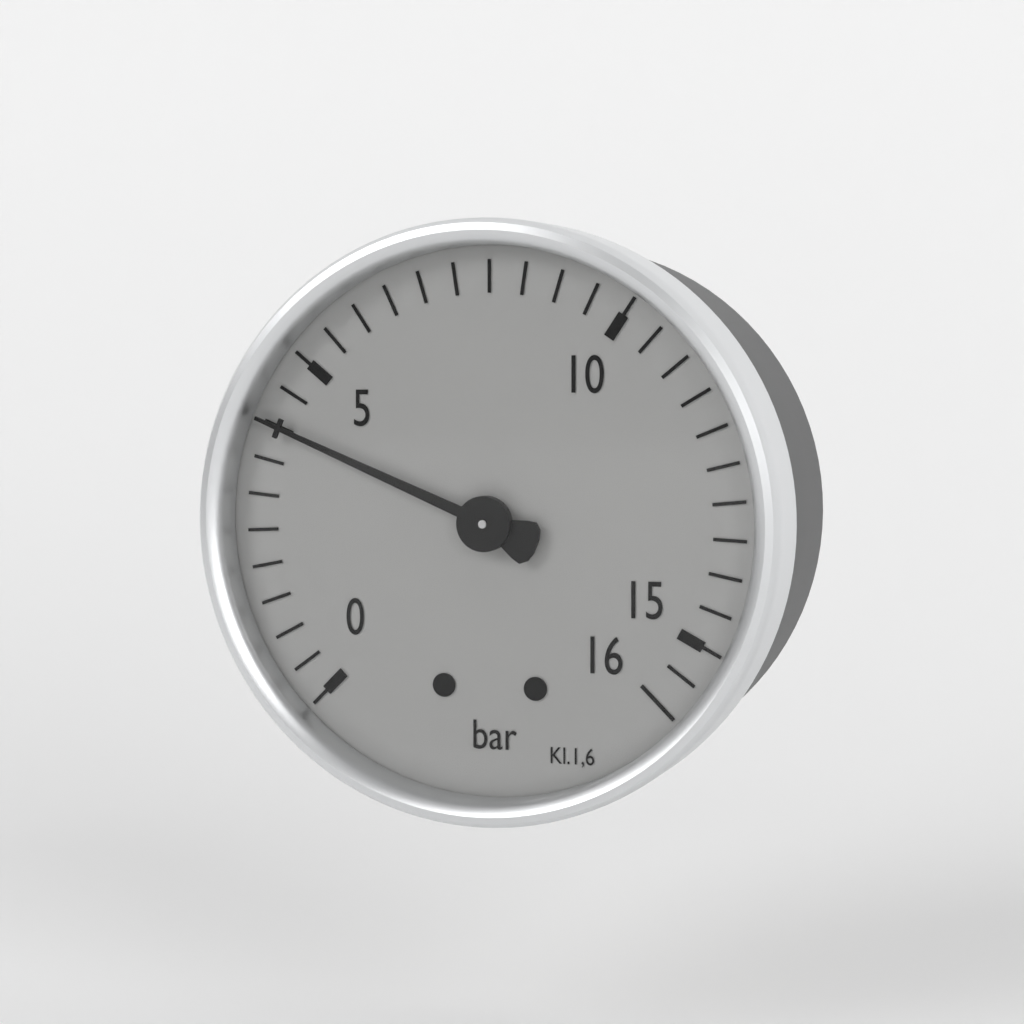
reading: 4.0 bar
